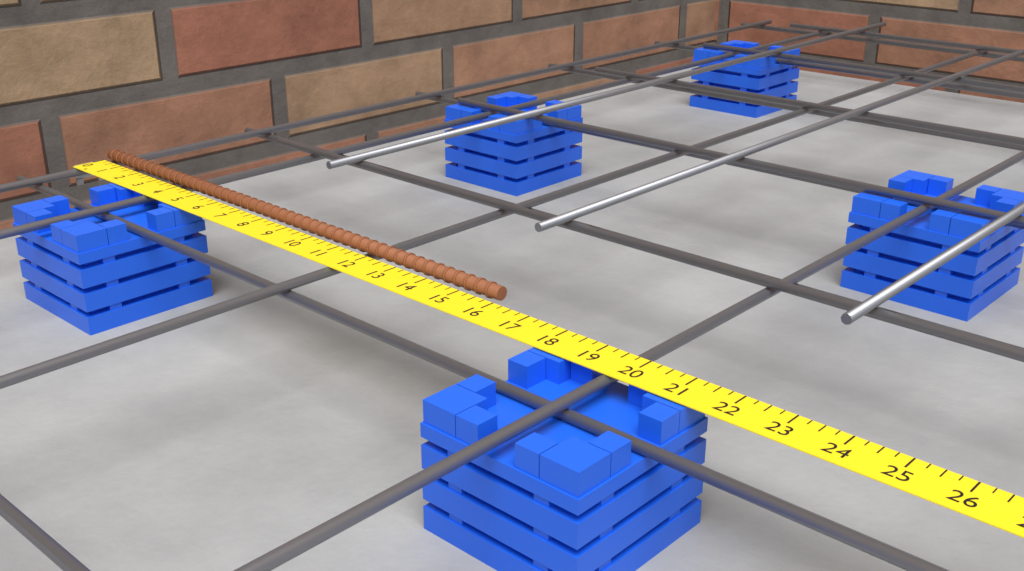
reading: 16.00 in
